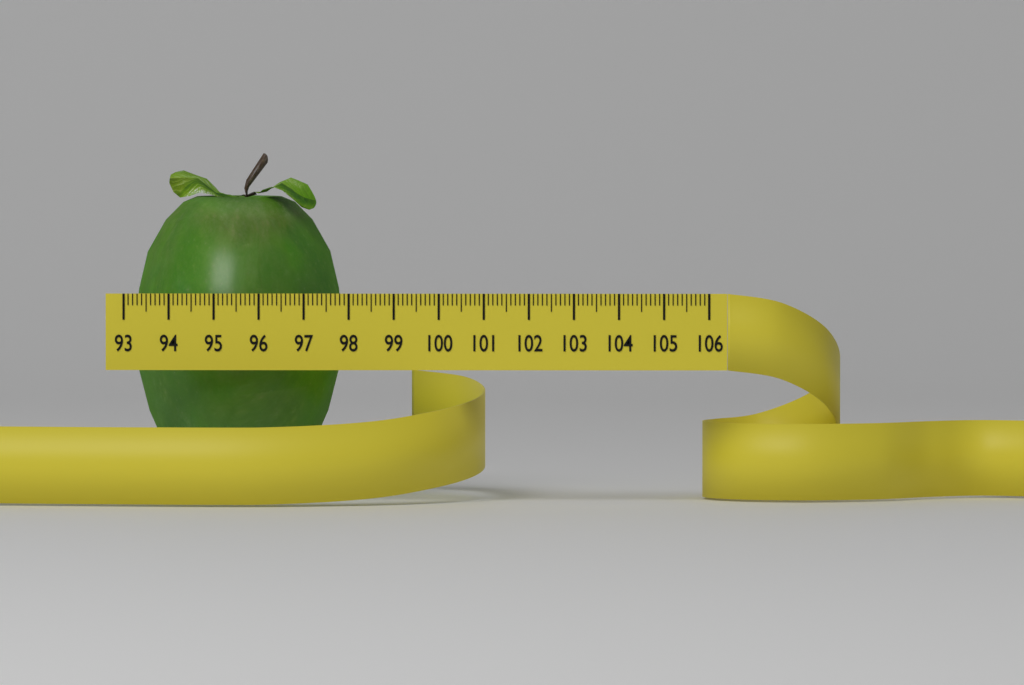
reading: 97.7 (no unit)
